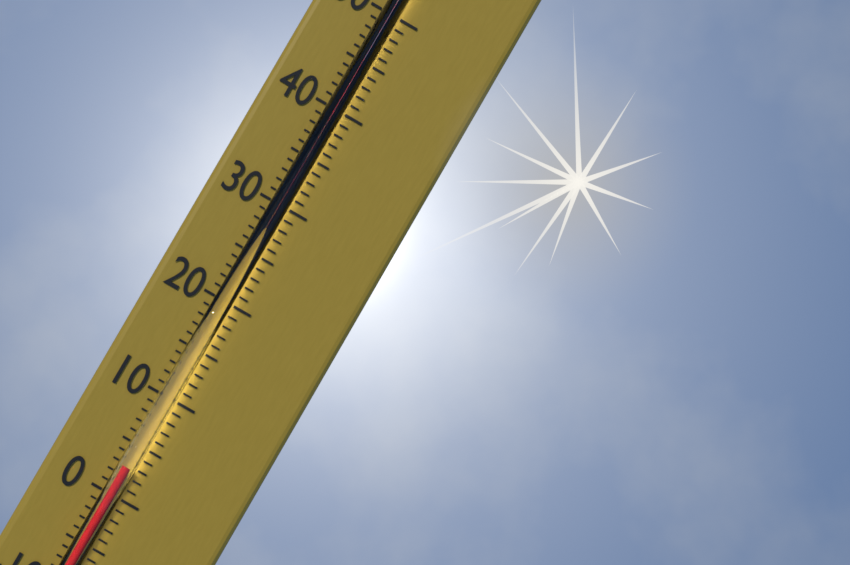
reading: 3 °C
